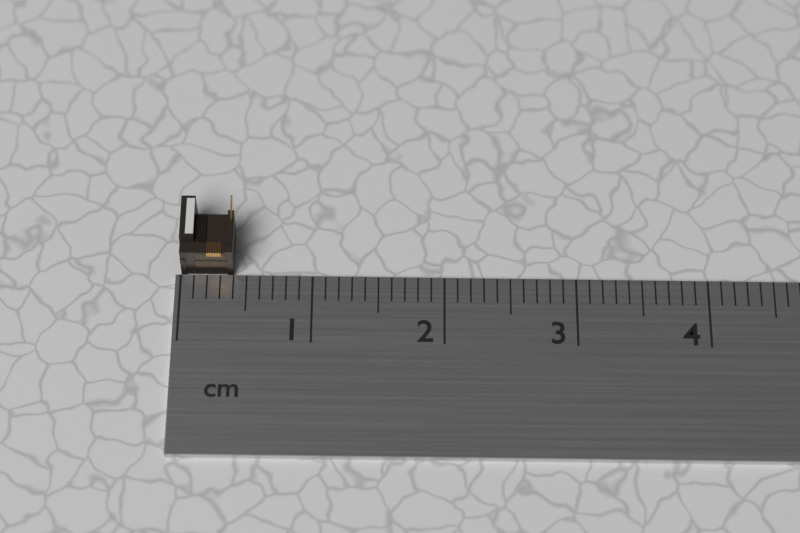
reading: 0.4 cm
